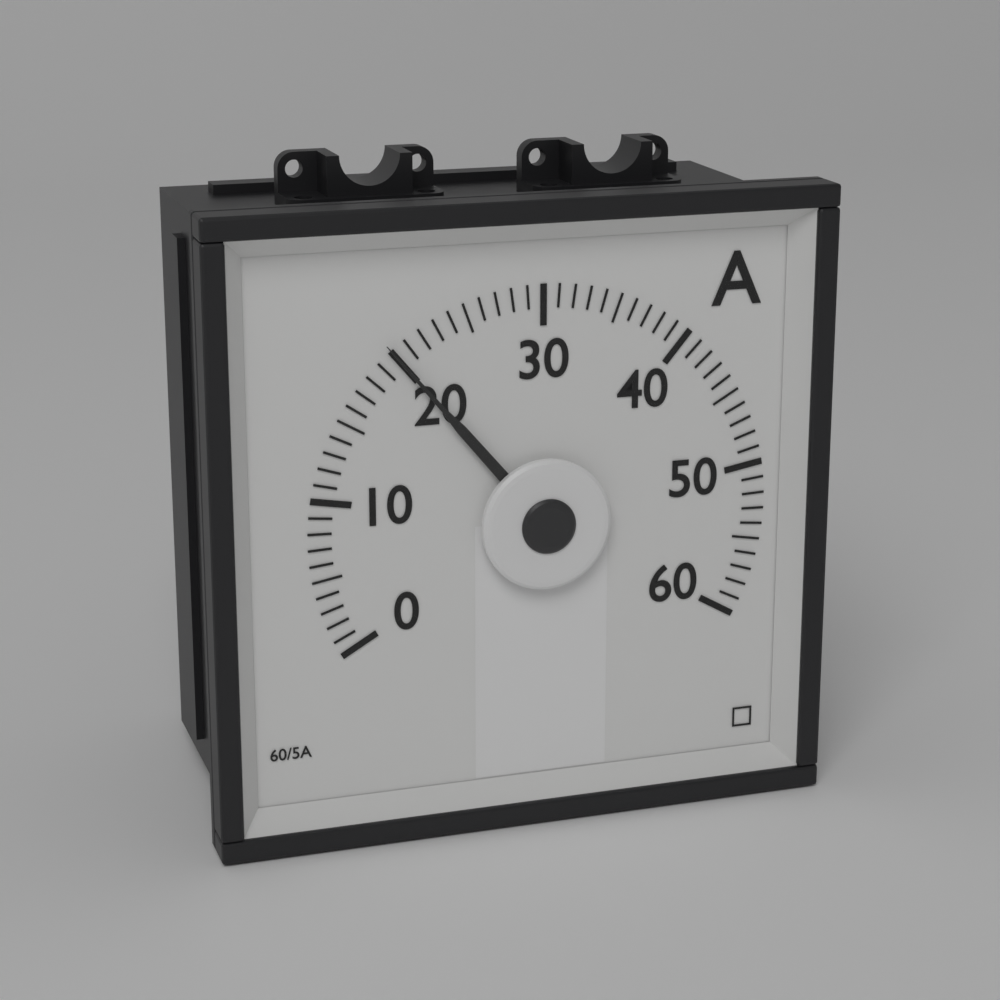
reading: 20 A
